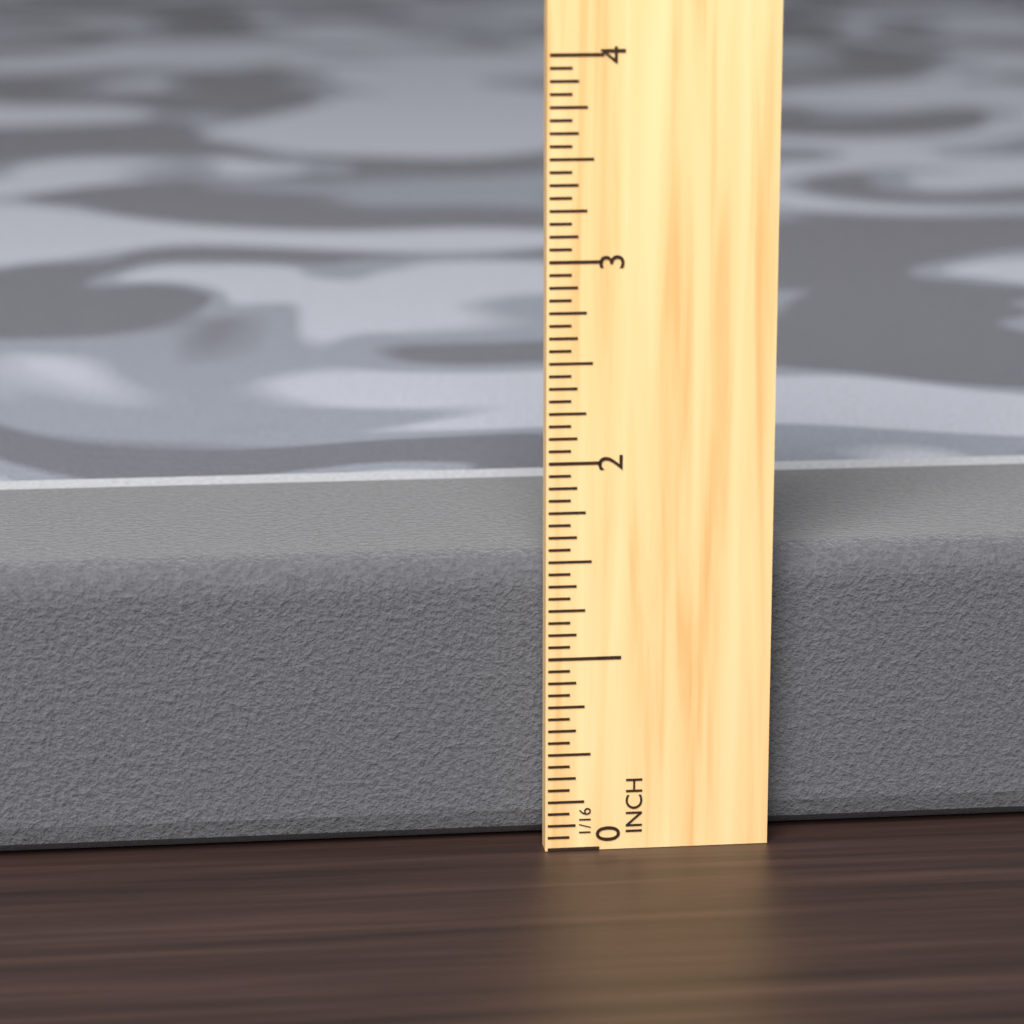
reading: 1.5000 in
